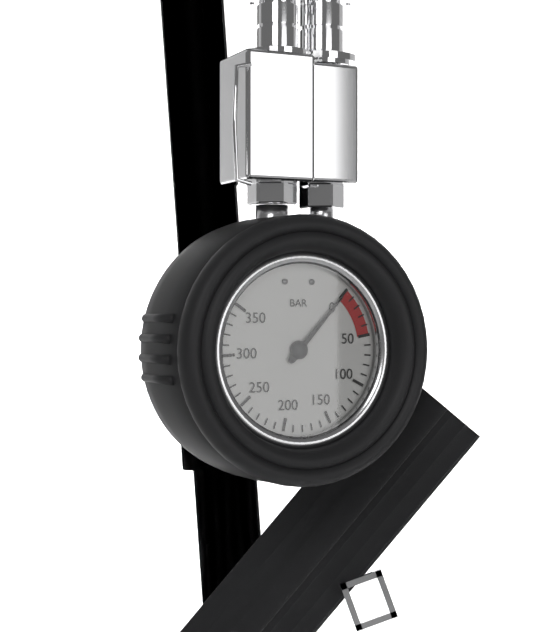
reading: 0 bar
